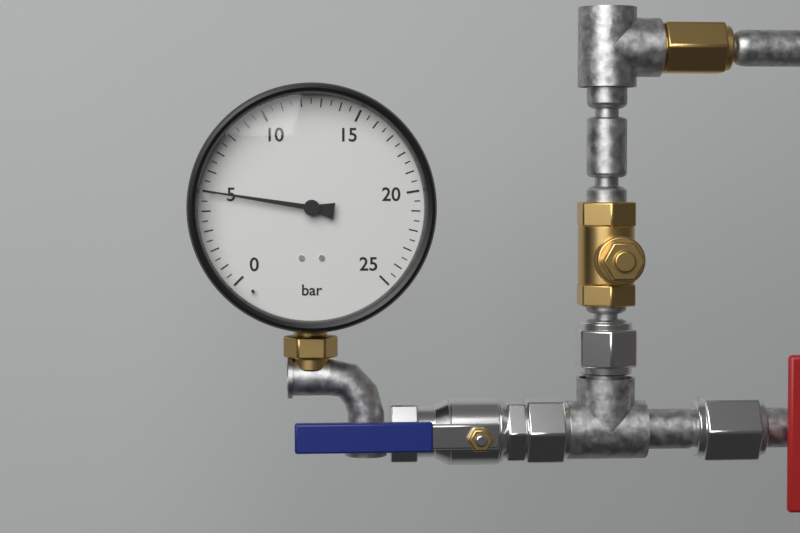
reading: 5.0 bar
